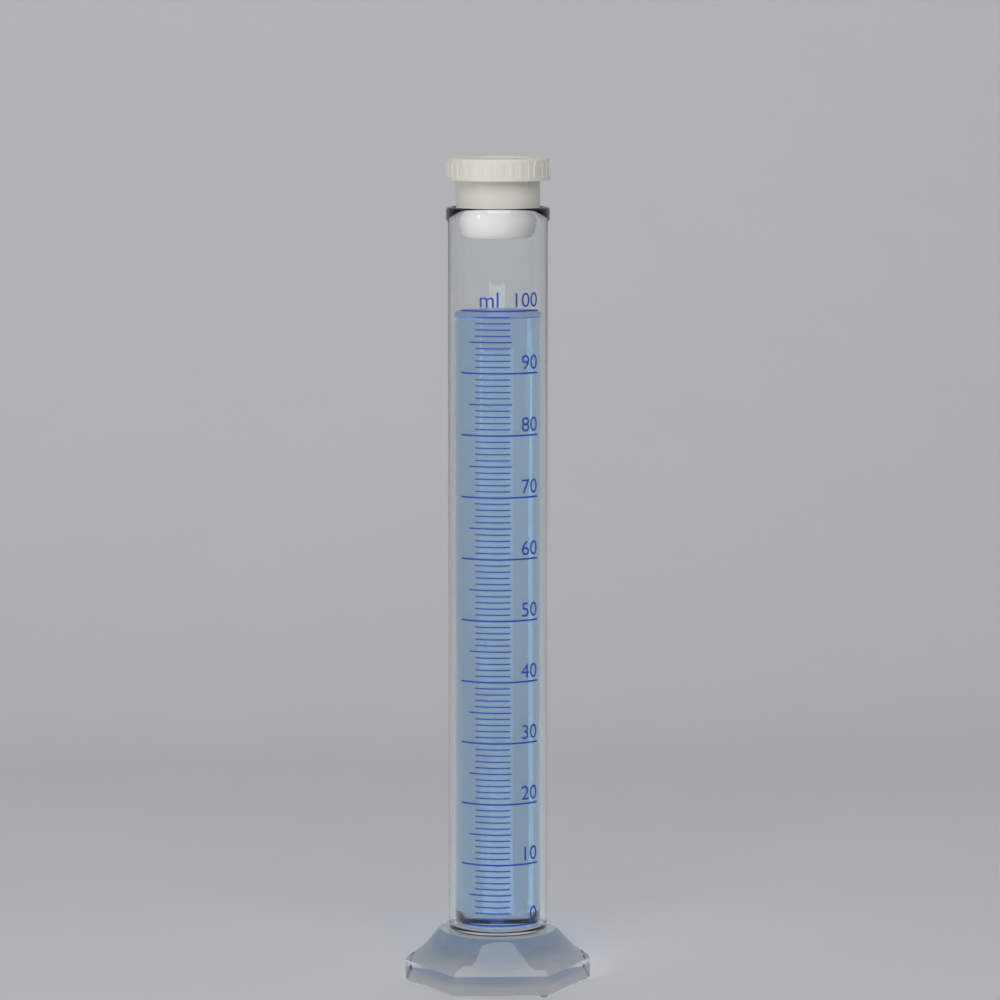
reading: 99 ml
